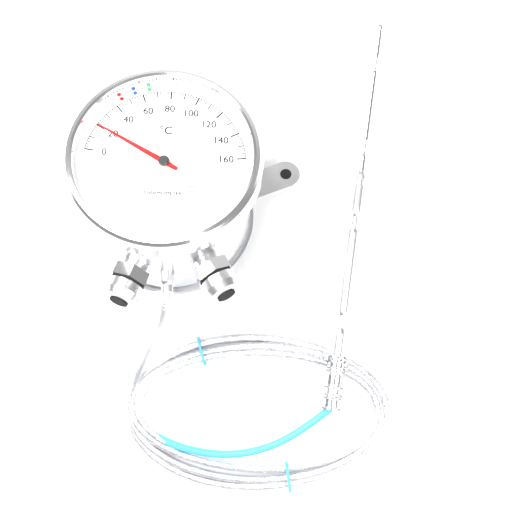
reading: 20 °C
